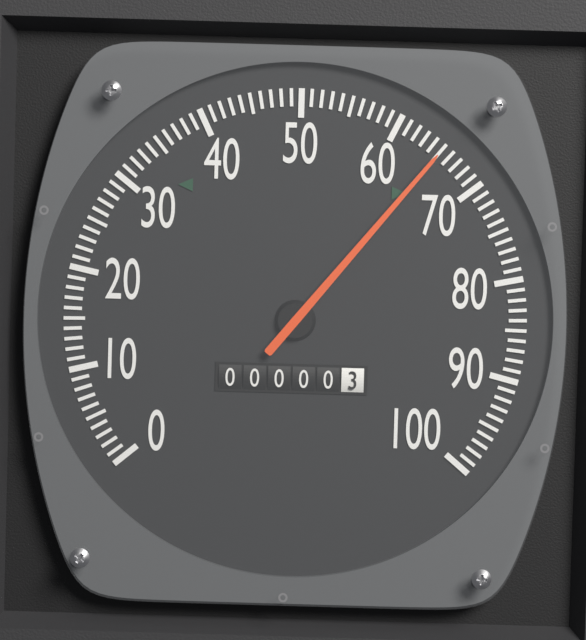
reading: 65 (no unit)
